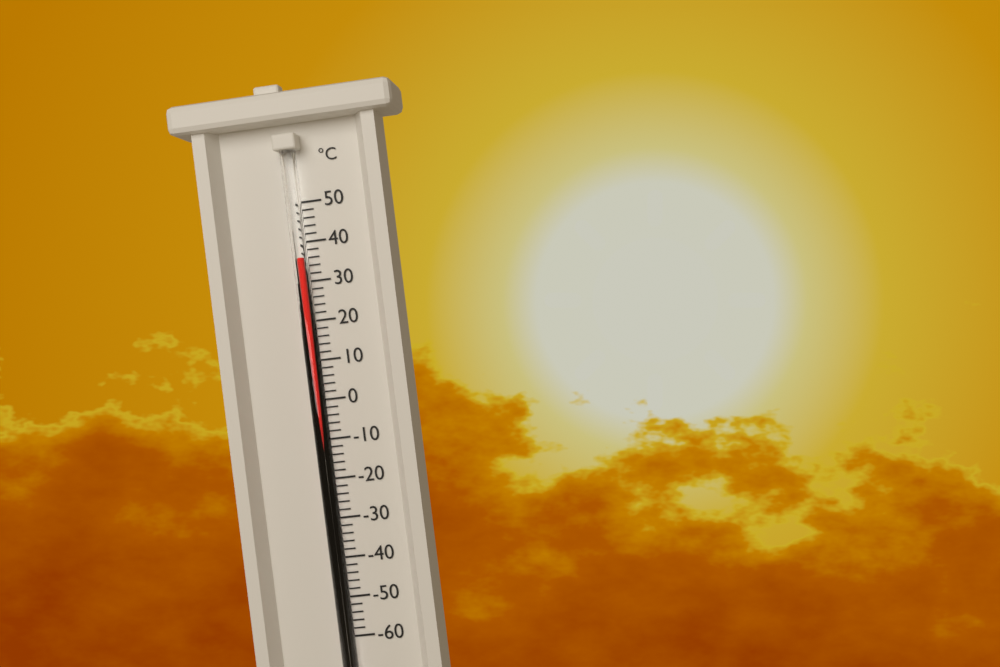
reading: 36 °C
